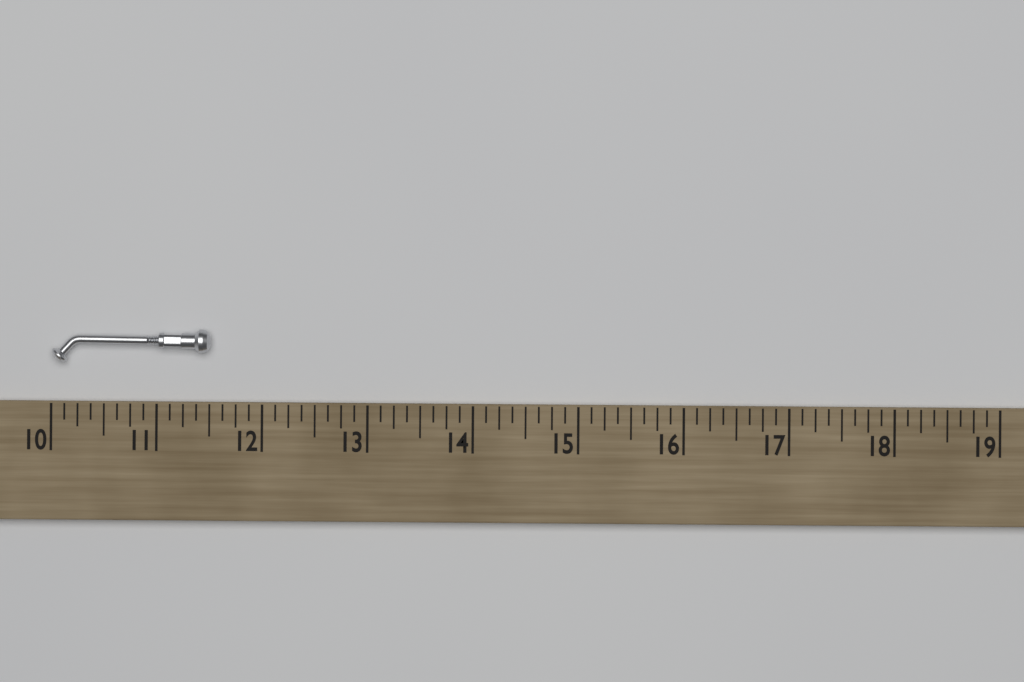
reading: 11.500 (no unit)
